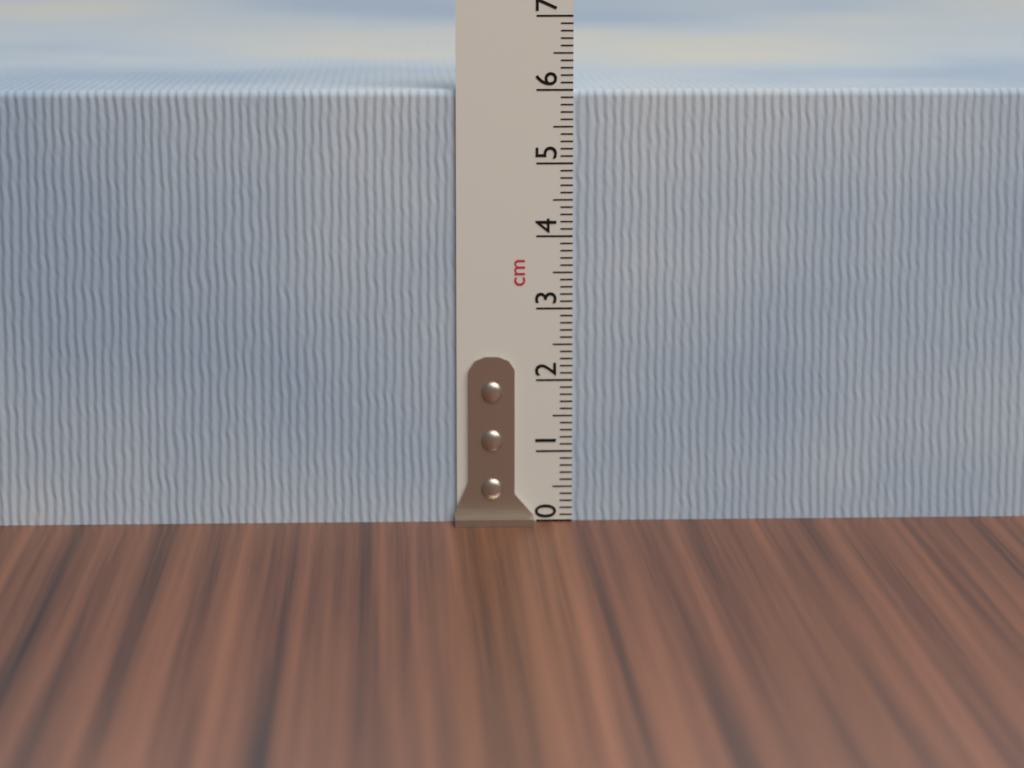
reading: 6.0 cm
